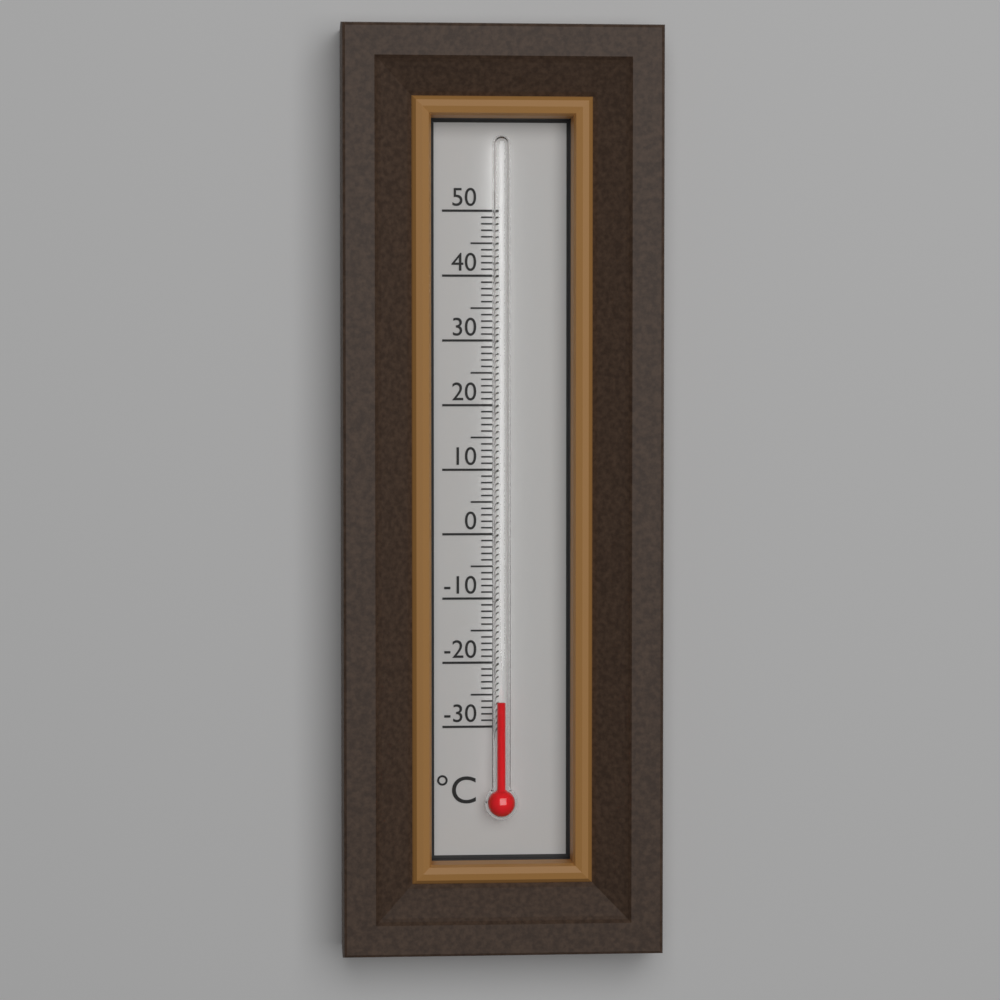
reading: -26 °C
